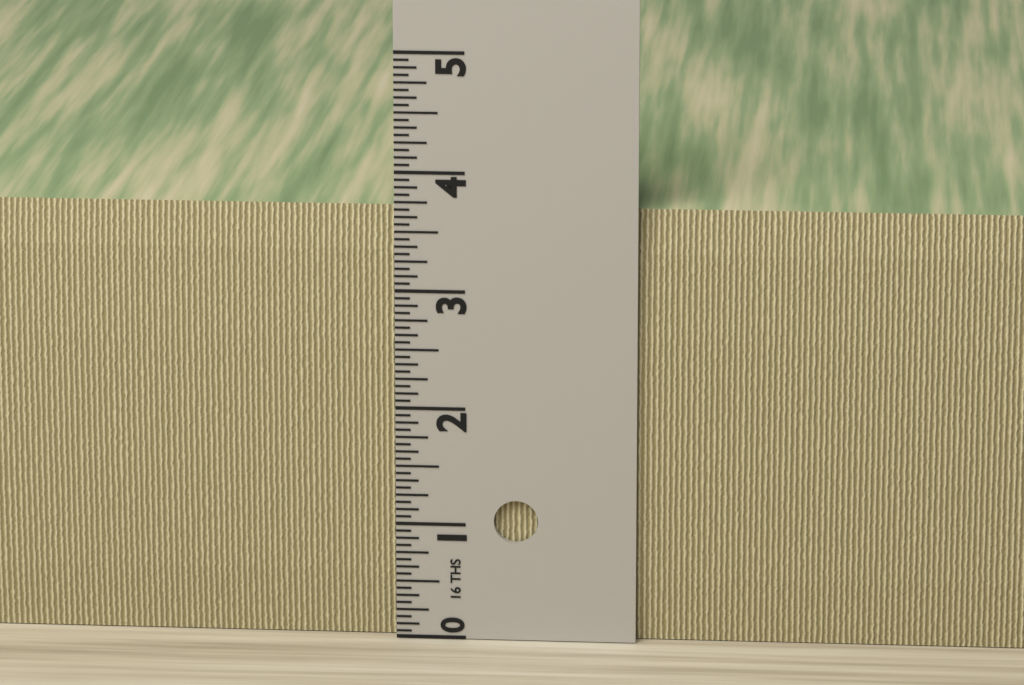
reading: 3.6875 in
